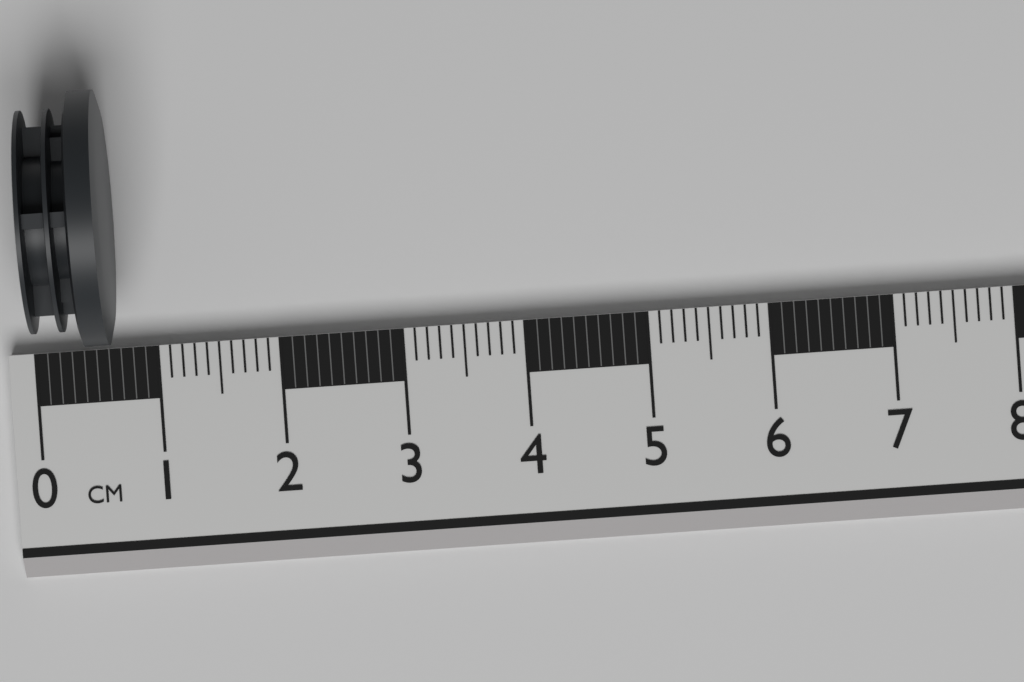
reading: 0.7 cm
